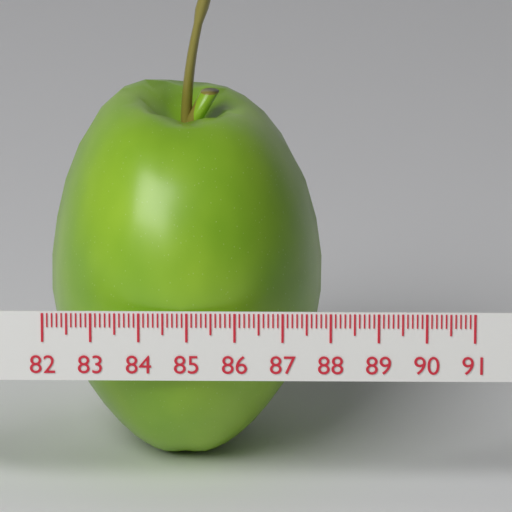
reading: 87.8 (no unit)
